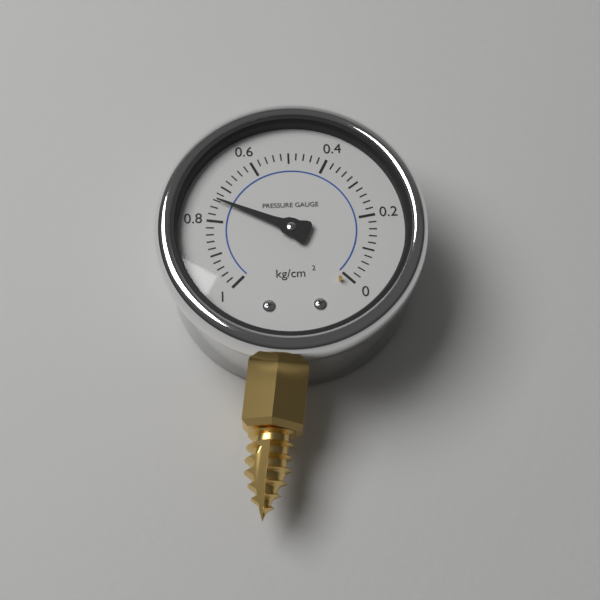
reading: 0.74 kg/cm²
